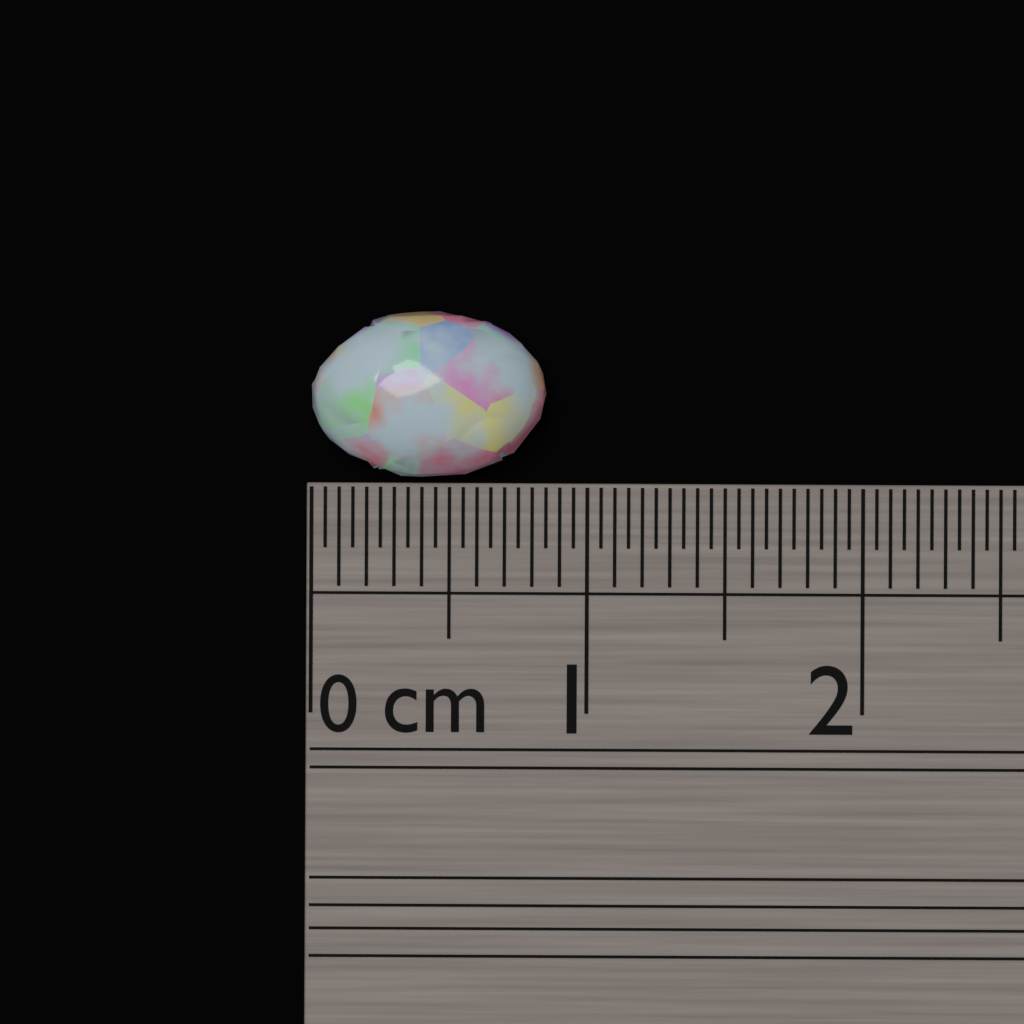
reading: 0.85 cm
